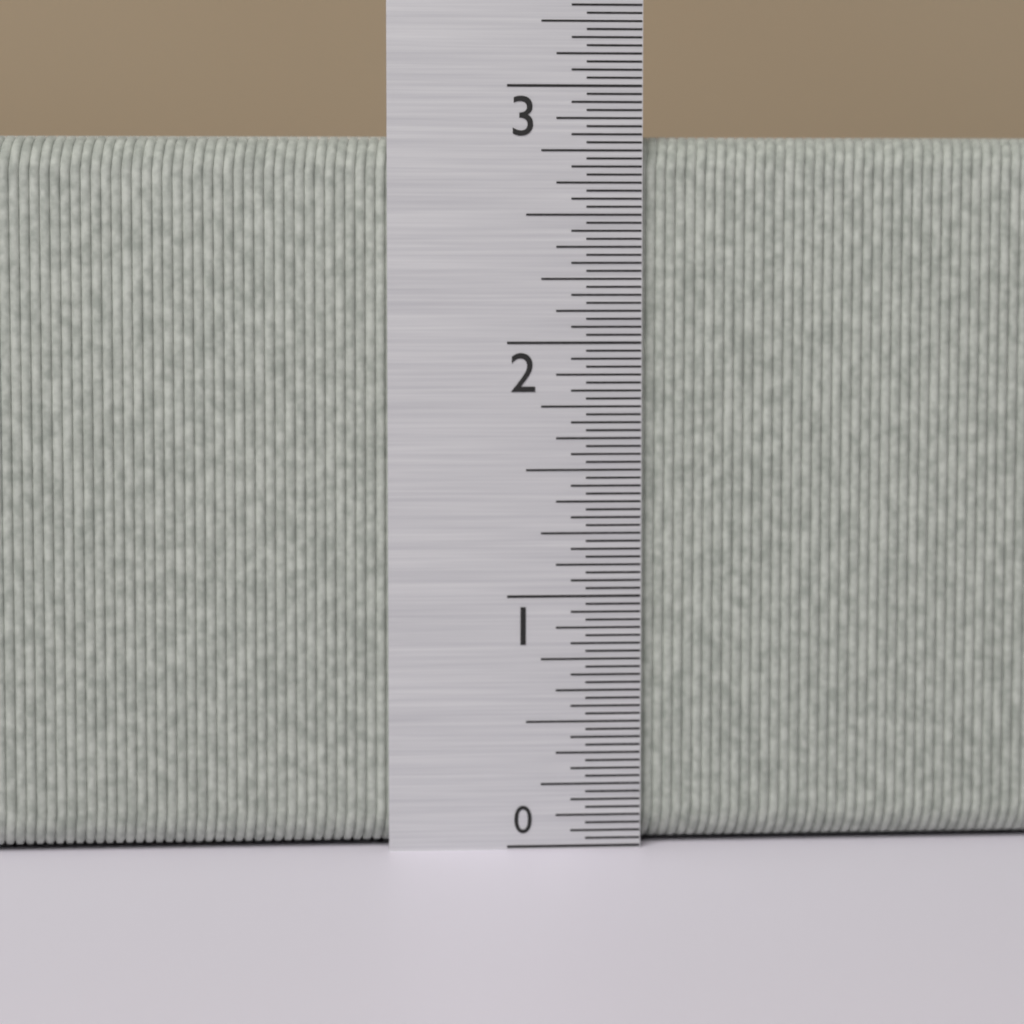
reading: 2.81250 in
